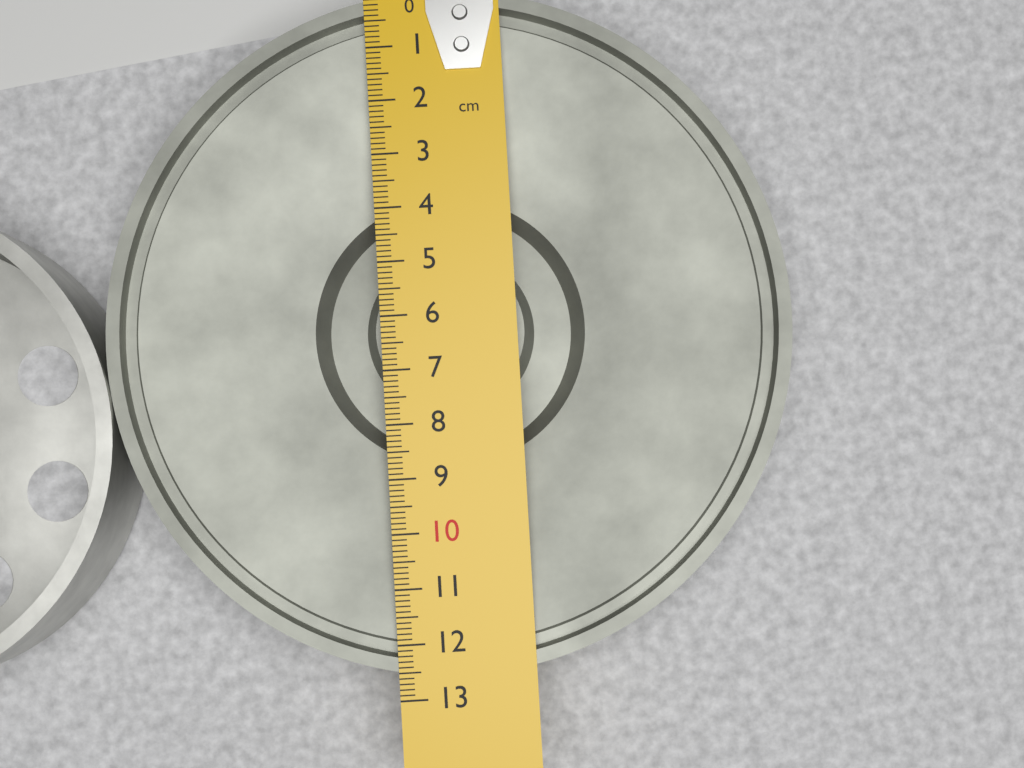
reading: 12.6 cm
